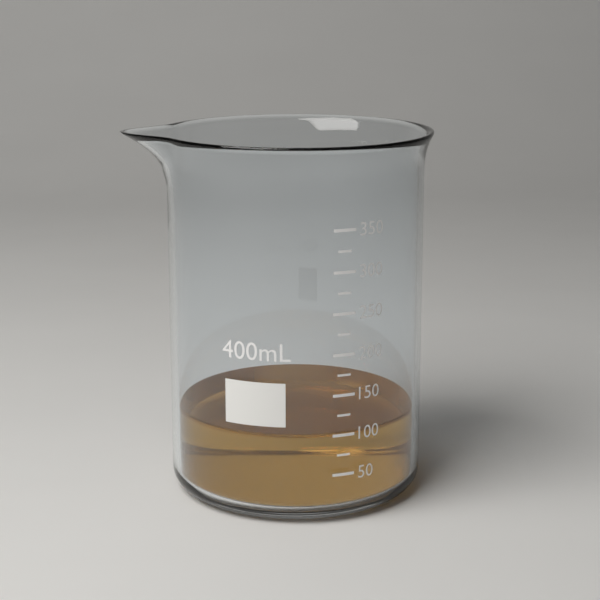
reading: 100 mL
